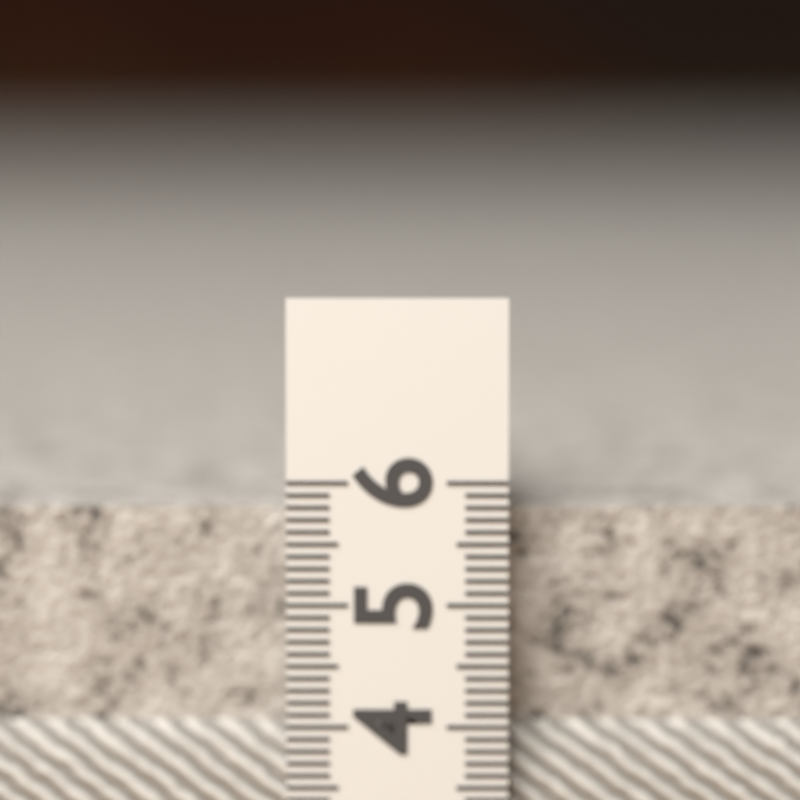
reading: 5.8 (no unit)
